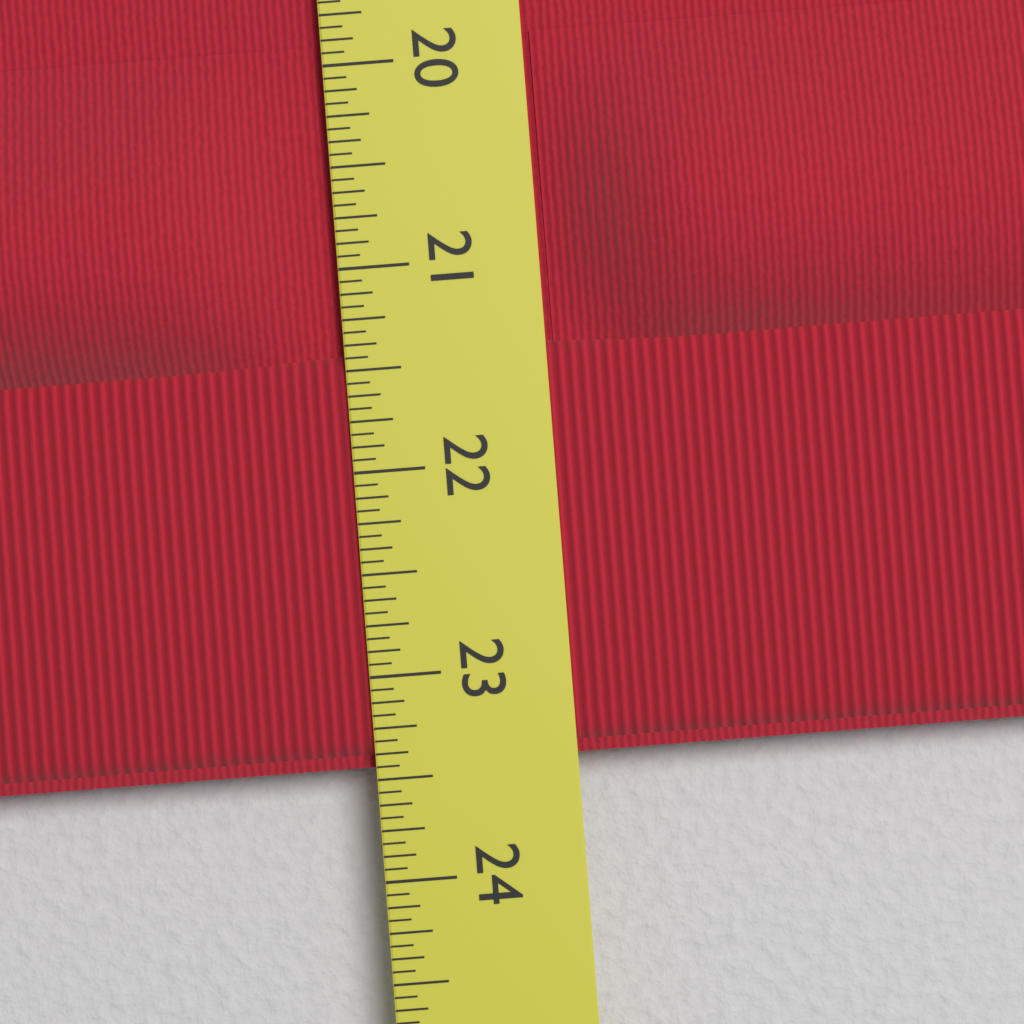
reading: 23.4375 in
